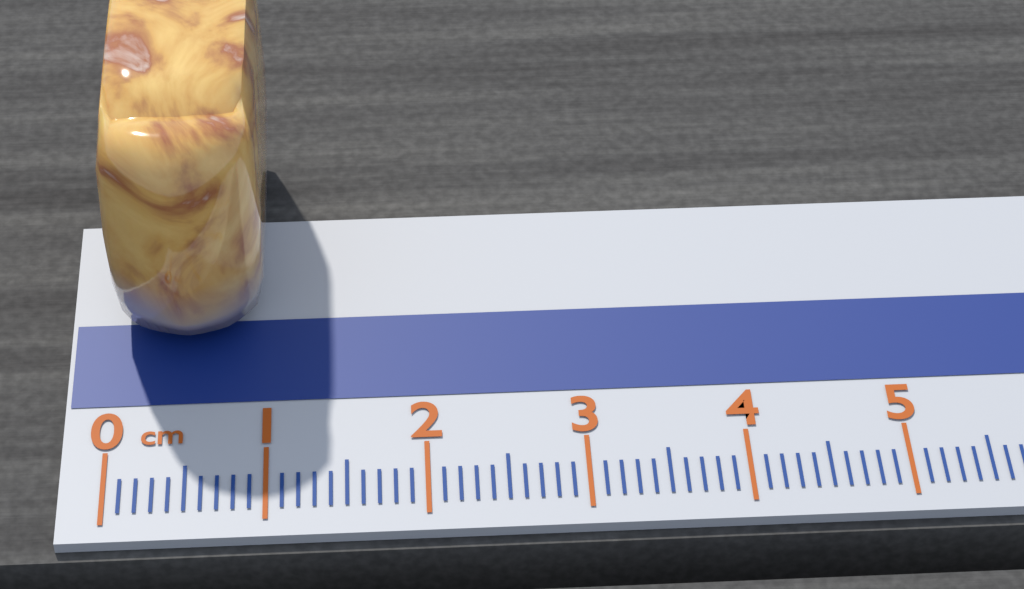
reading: 1.0 cm
